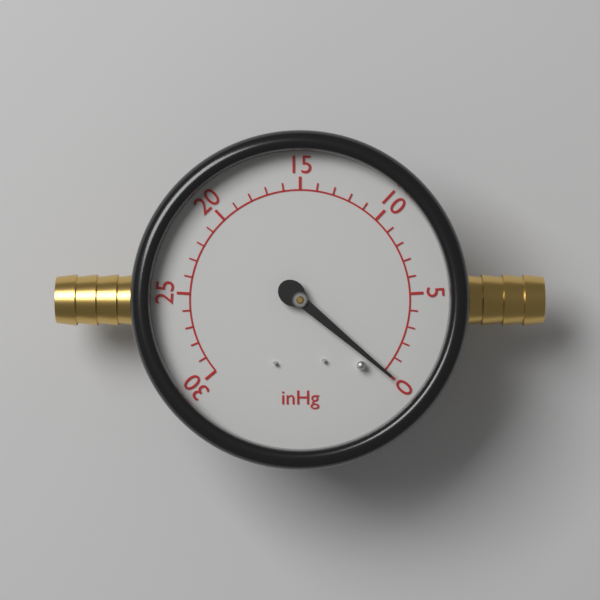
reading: 0 inHg
